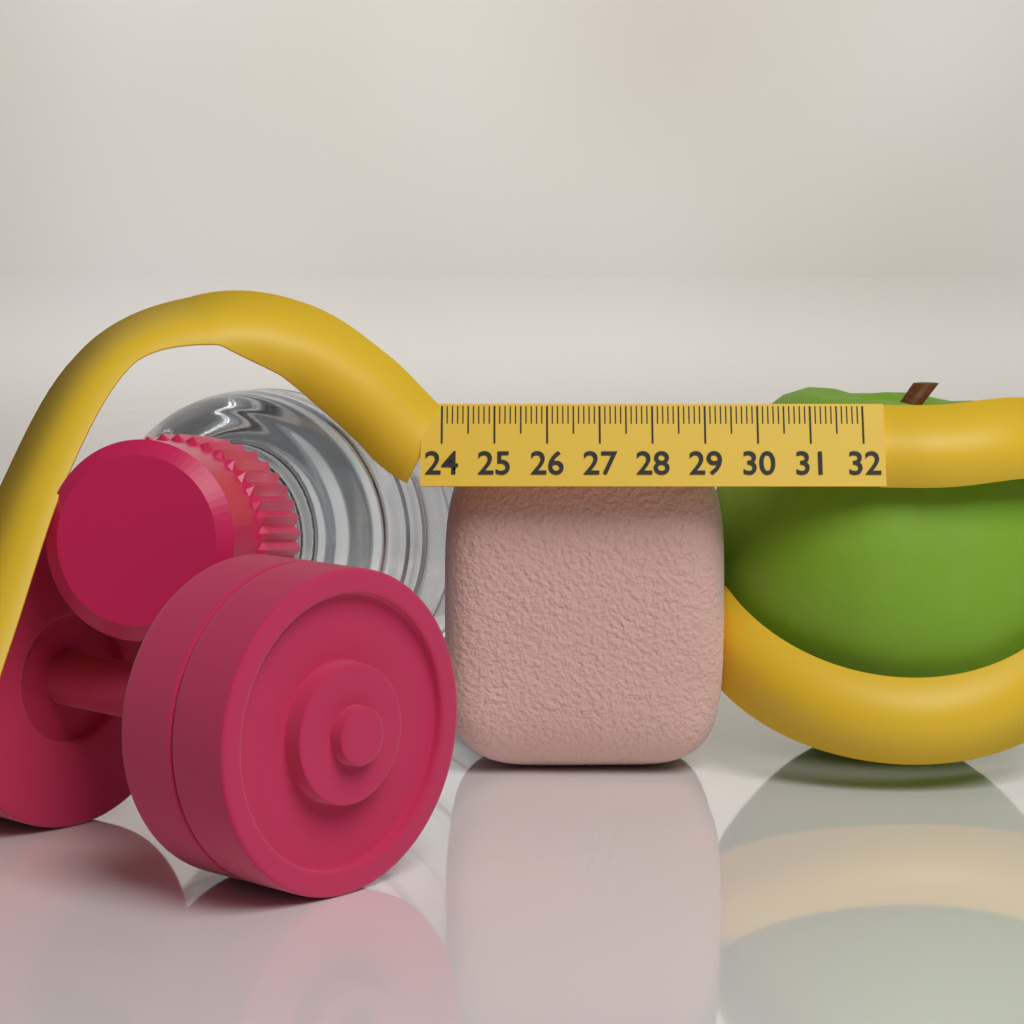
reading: 29.5 (no unit)
